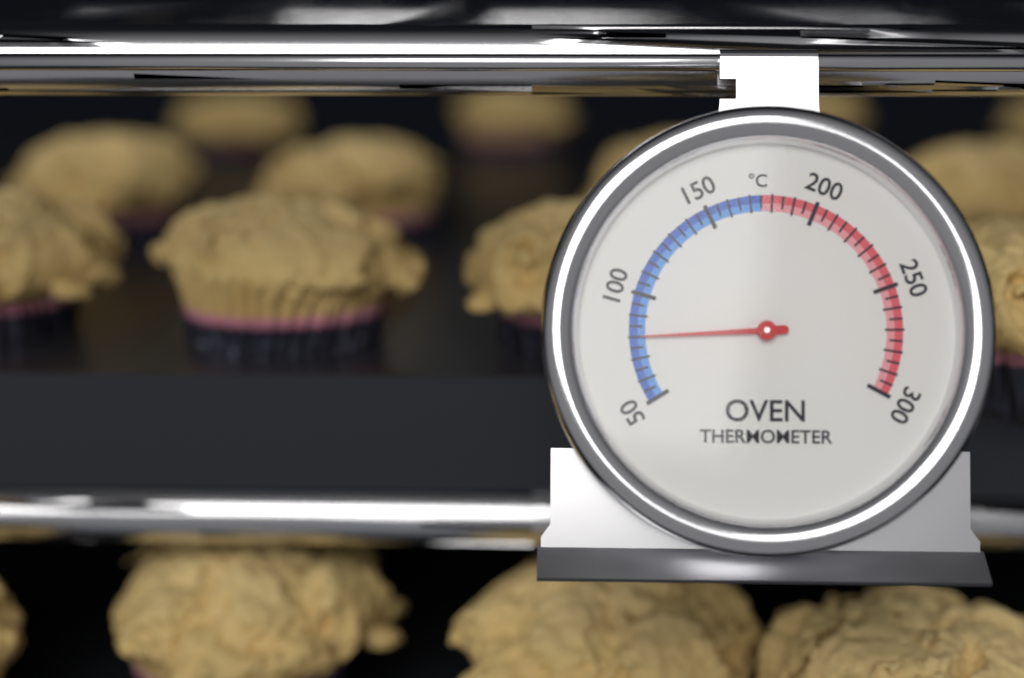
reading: 80 °C
